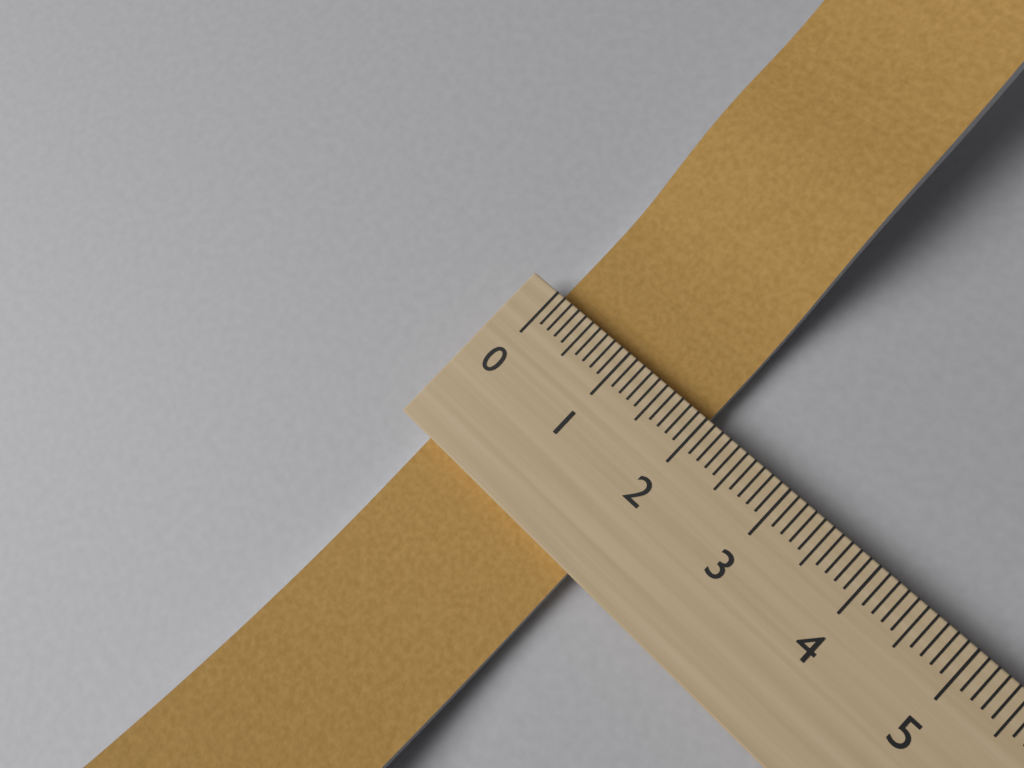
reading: 2.0 (no unit)
